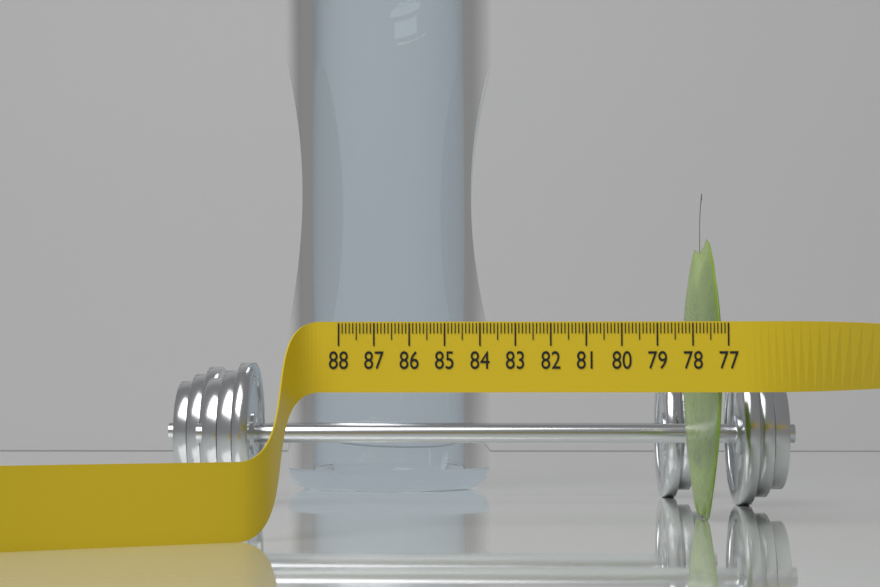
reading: 77.4 (no unit)
